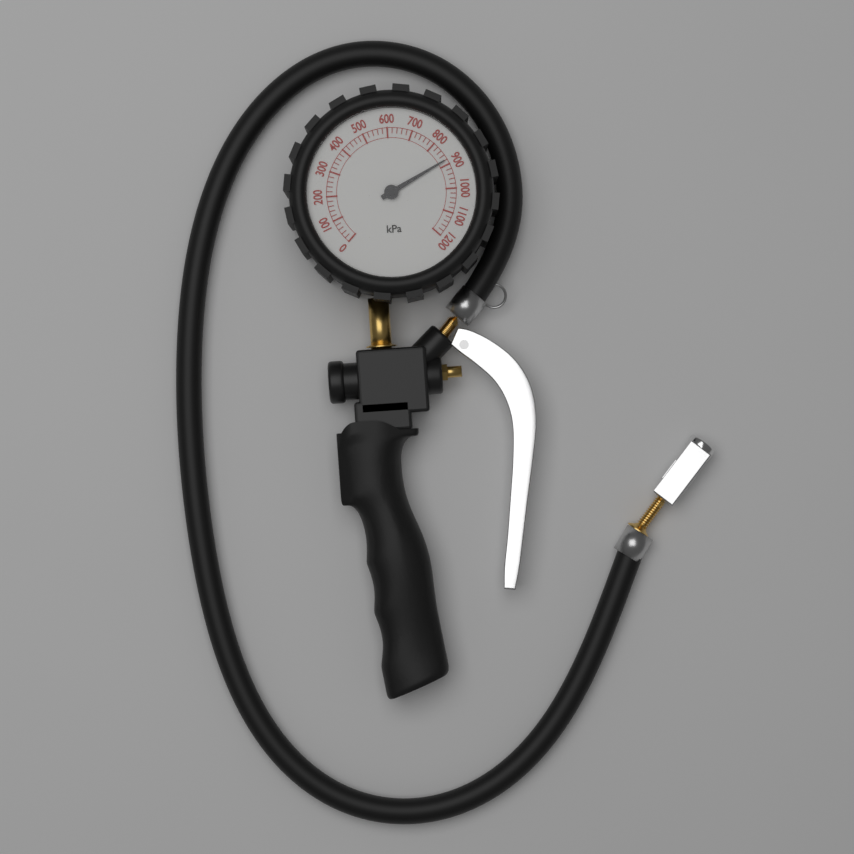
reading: 880 kPa
